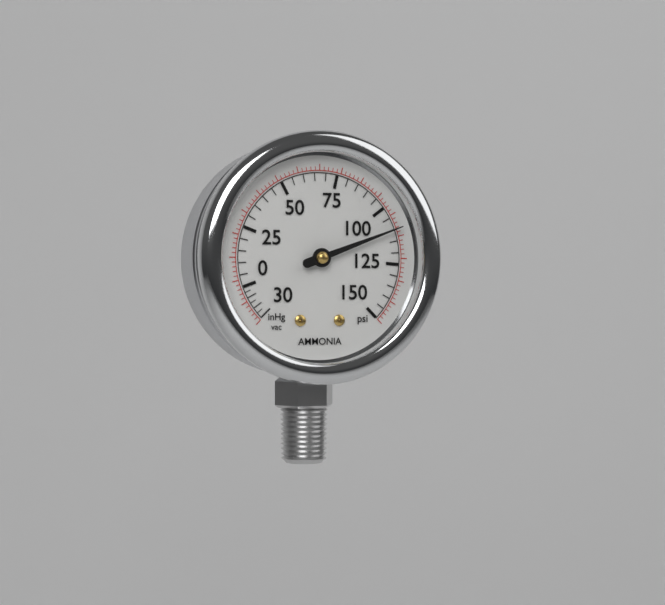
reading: 110 psi
